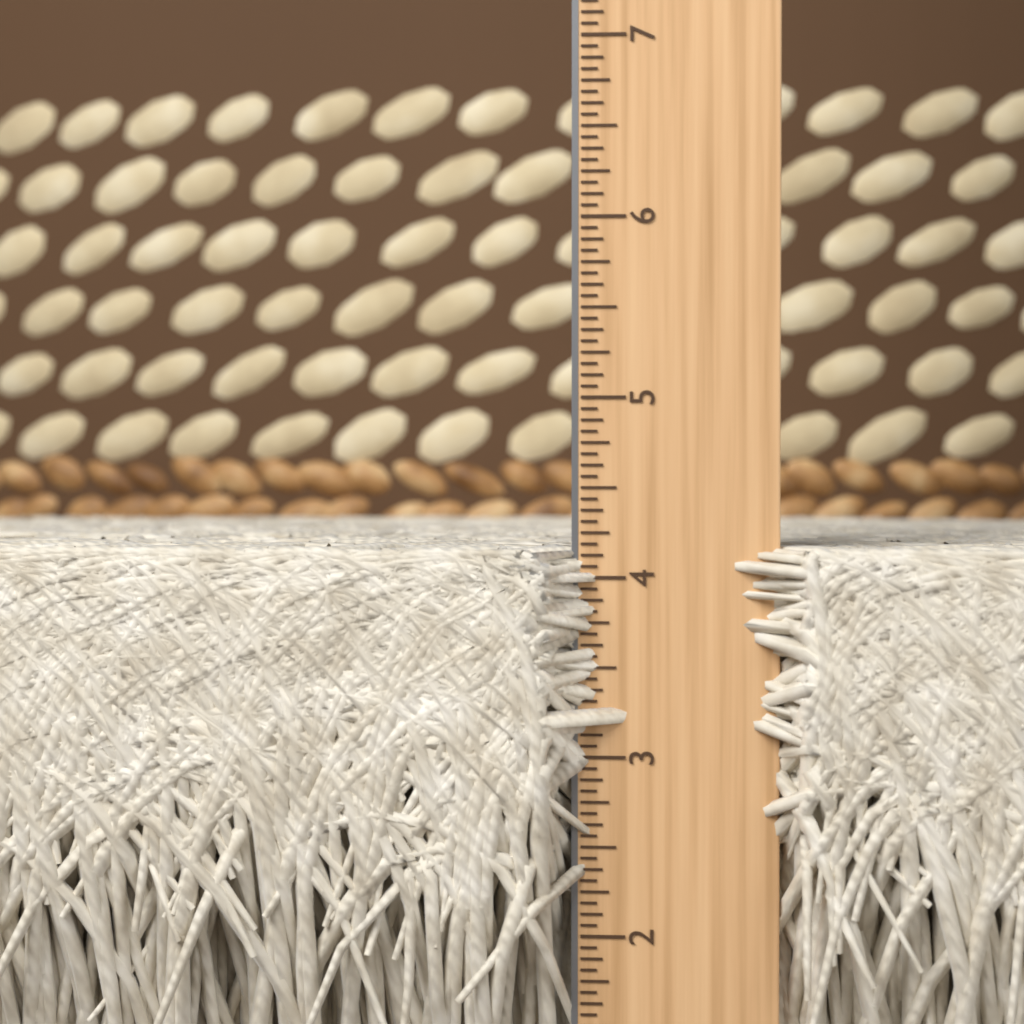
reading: 4.1875 in
